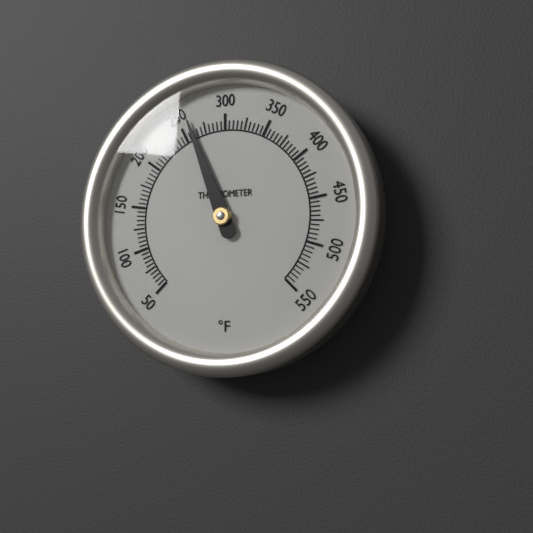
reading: 260 °F
